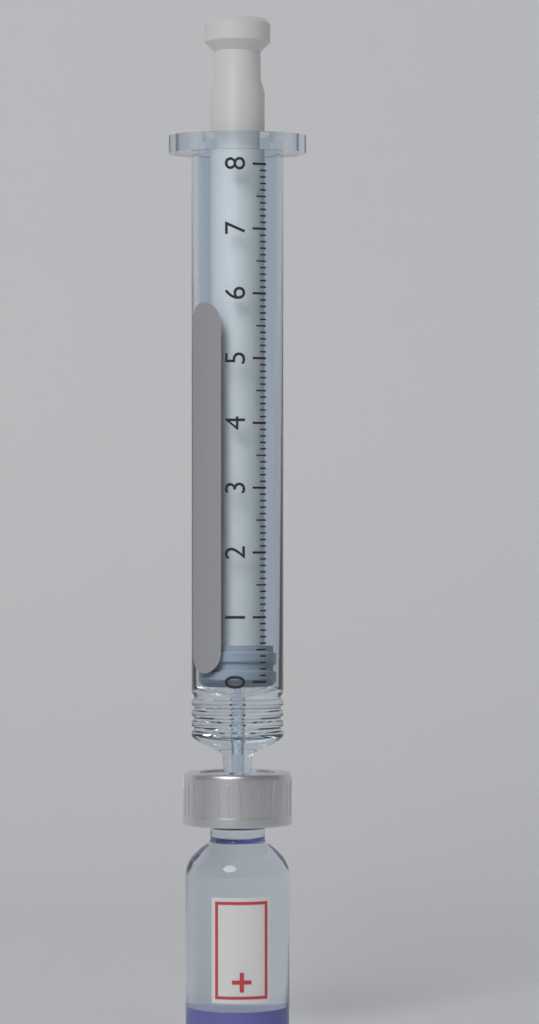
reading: 0.0 (no unit)
